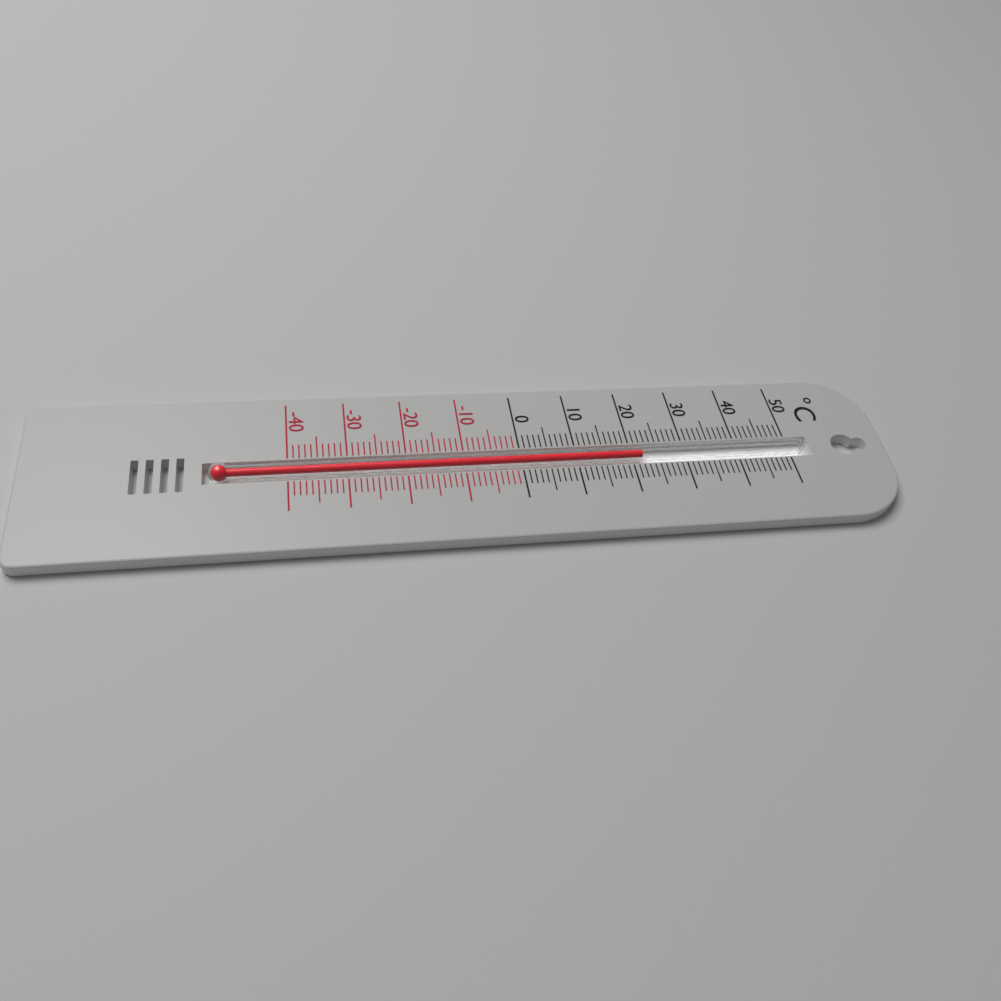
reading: 22 °C
